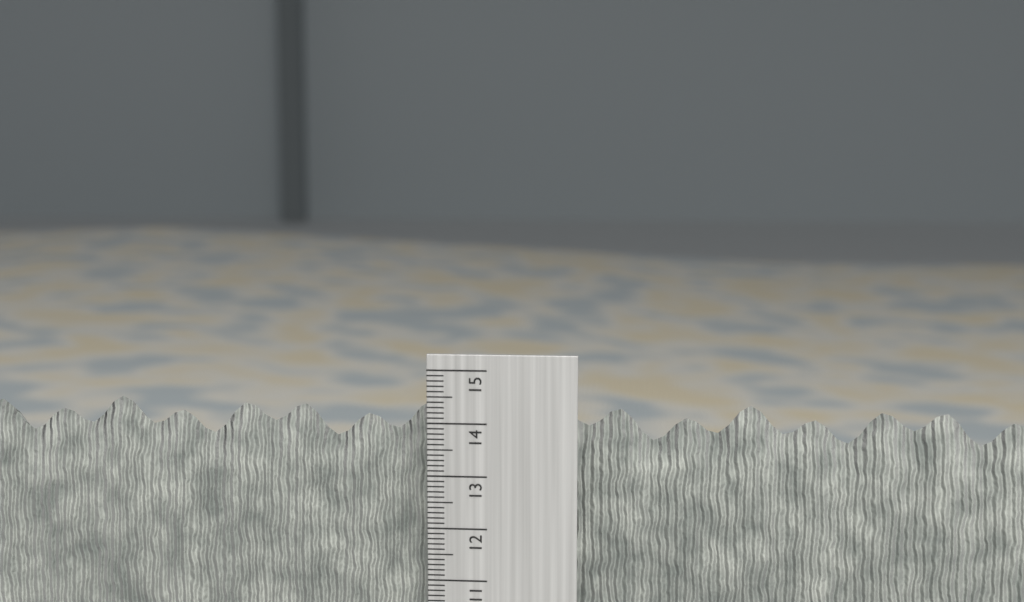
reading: 14.3 cm
